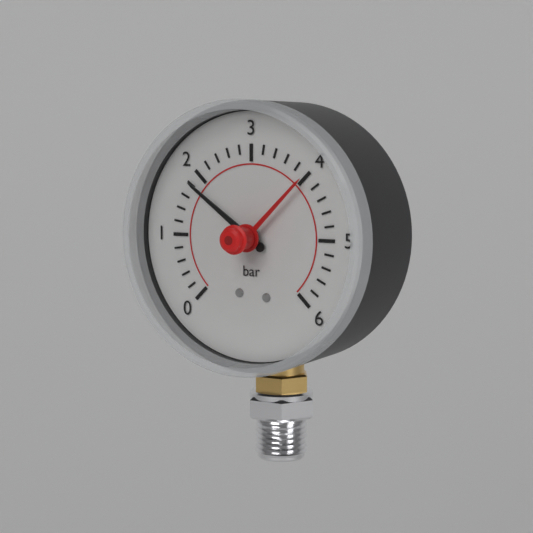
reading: 1.8 bar
